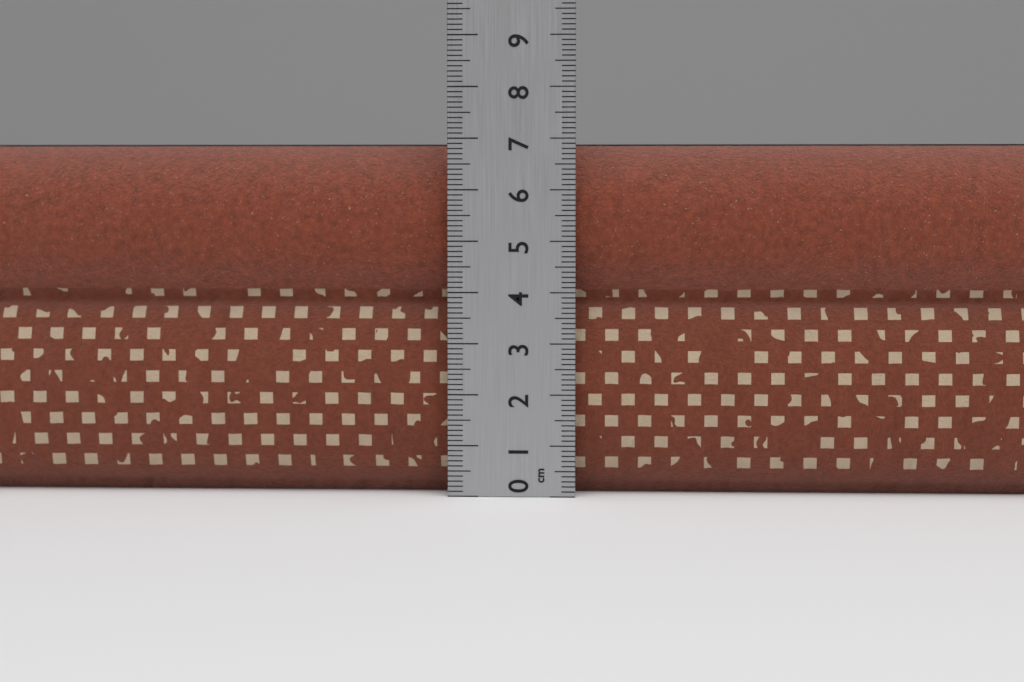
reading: 6.9 cm
